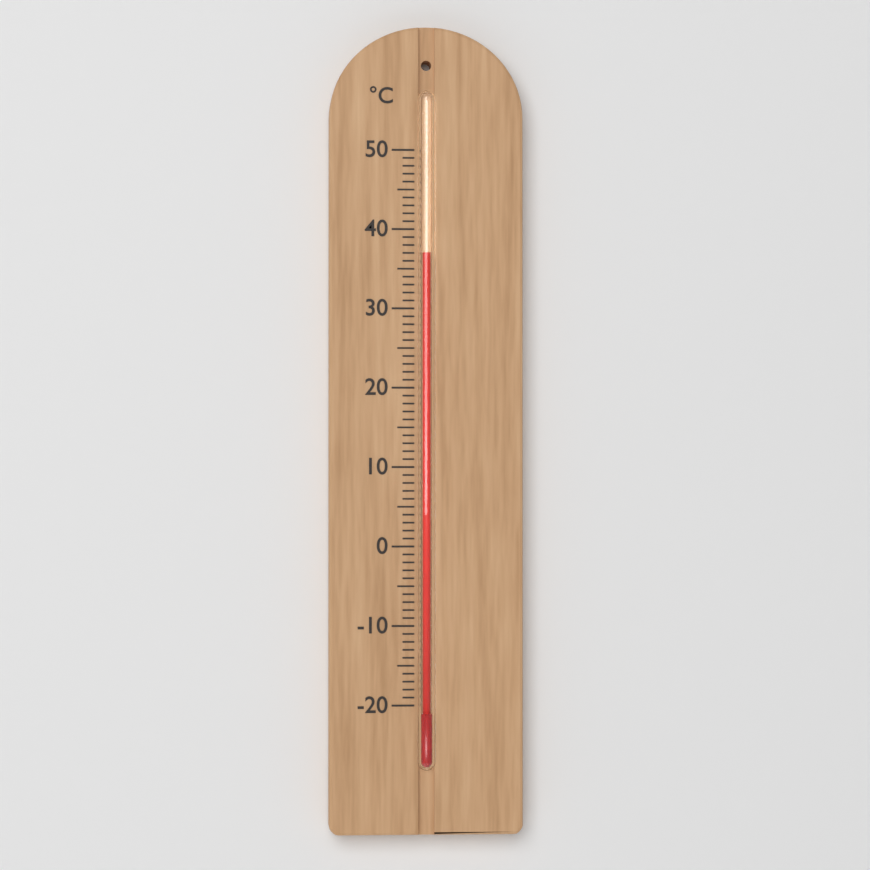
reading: 37 °C
